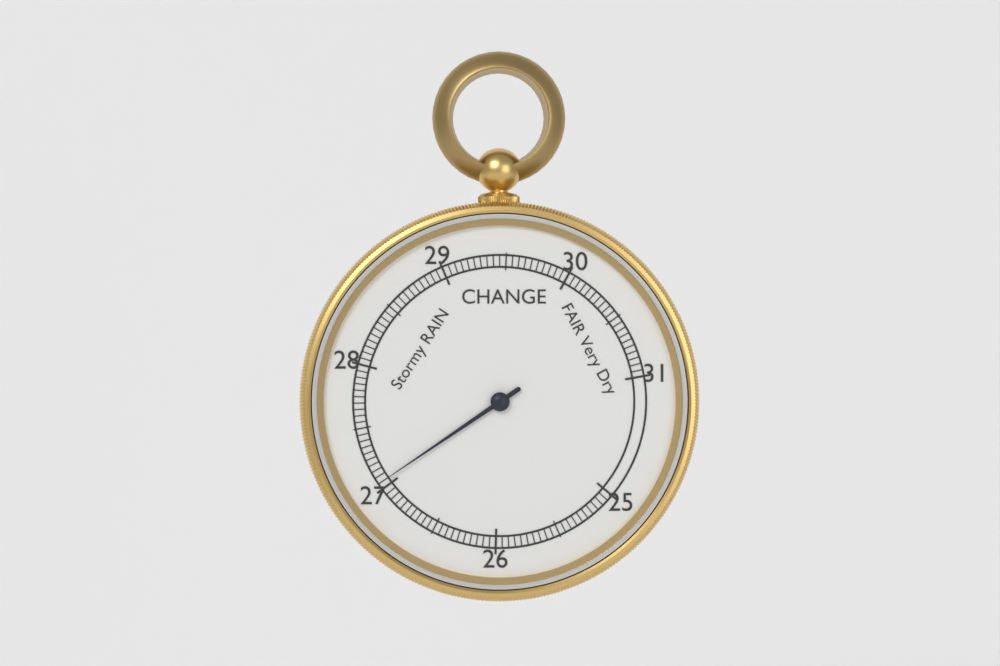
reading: 27.05 inHg
